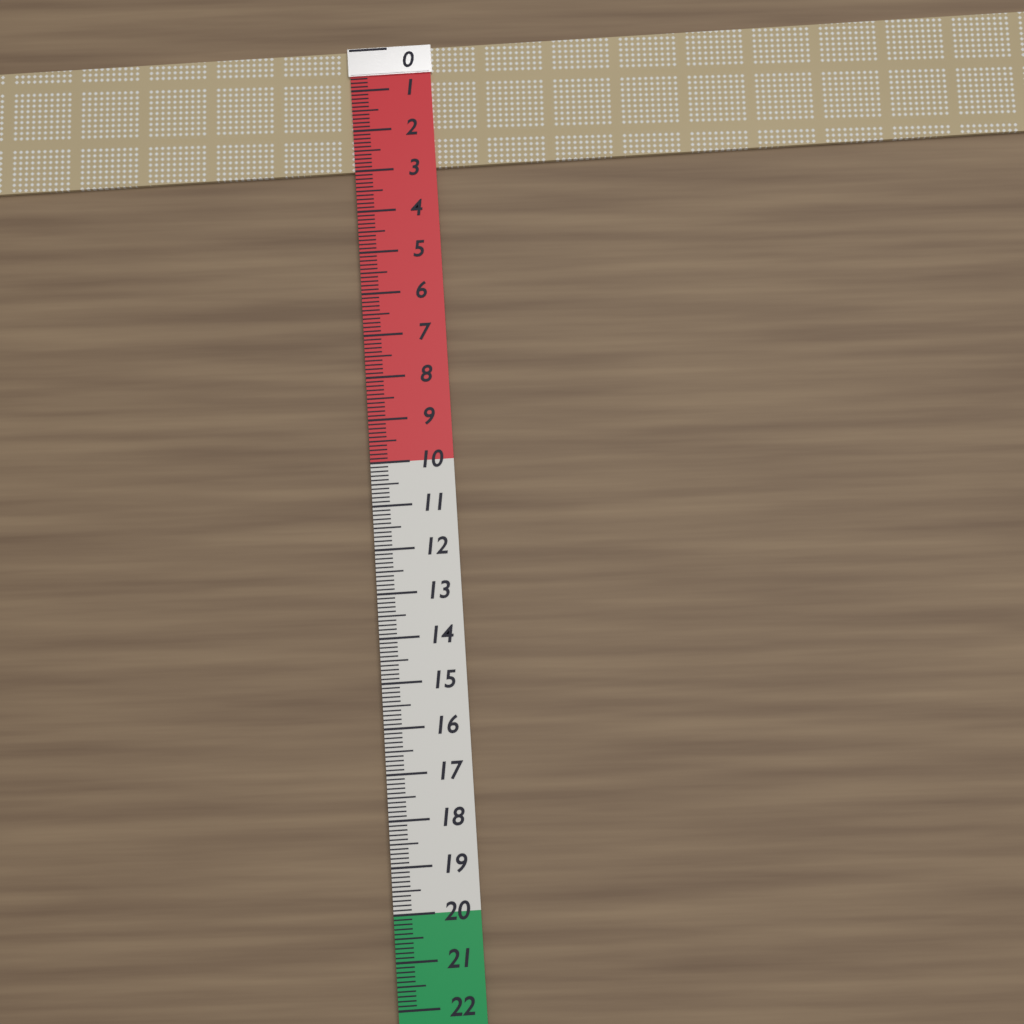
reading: 3.0 (no unit)
